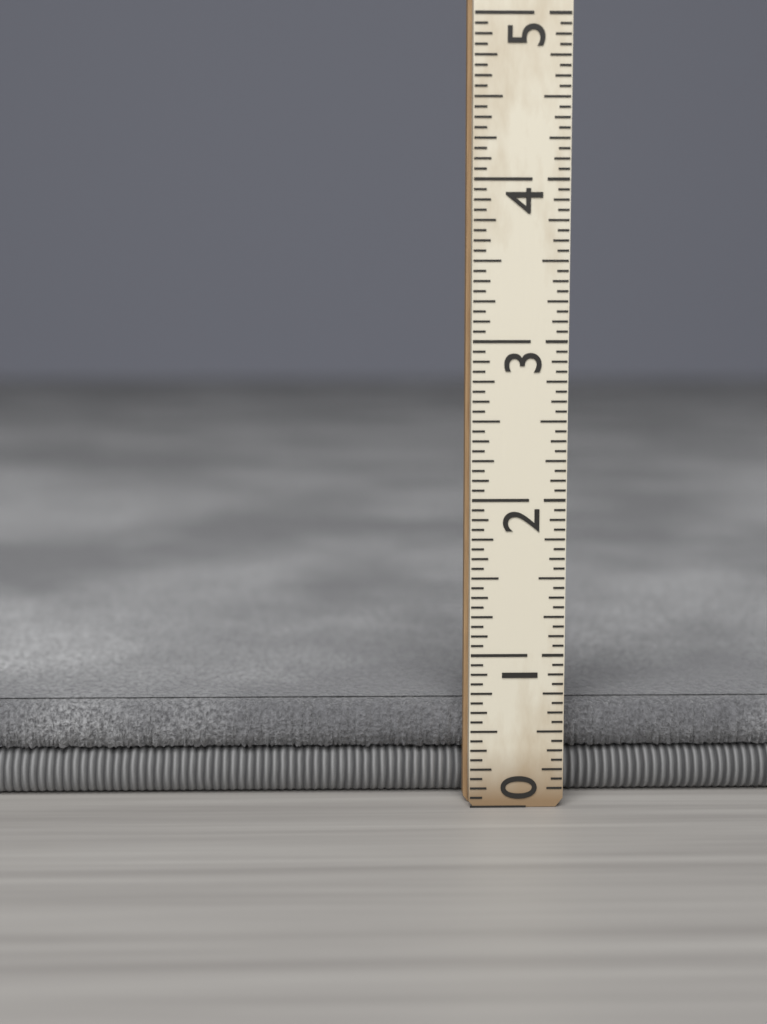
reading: 0.6250 (no unit)
